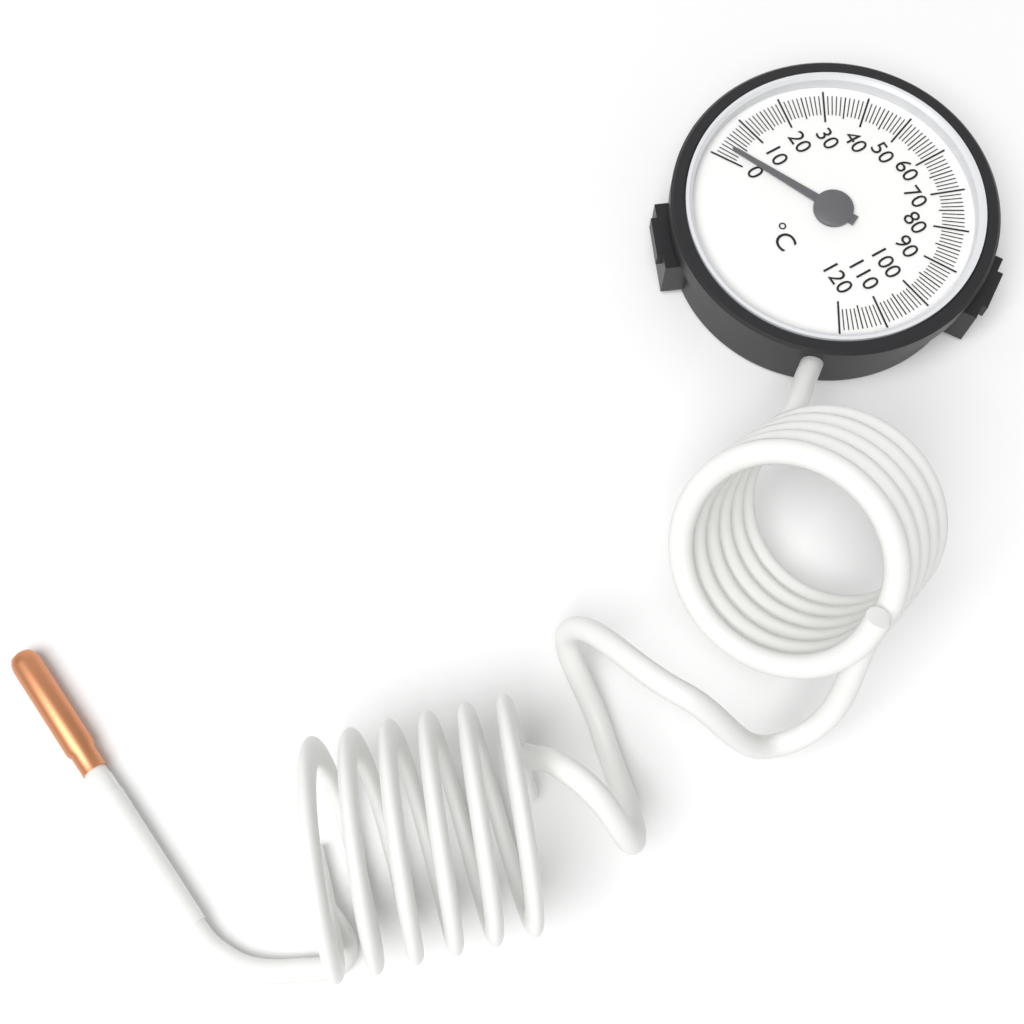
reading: 3 °C
